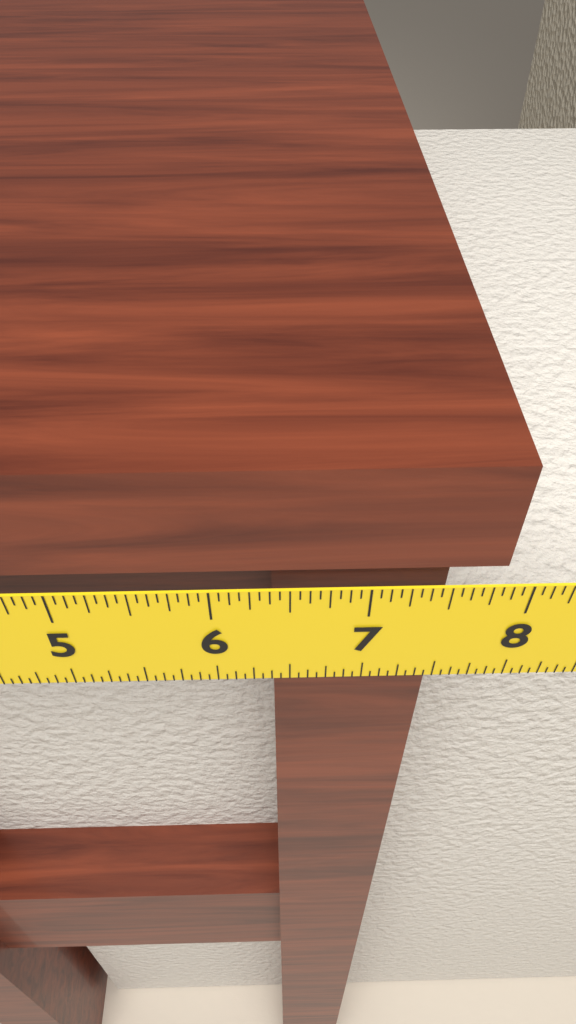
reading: 7.8125 in
